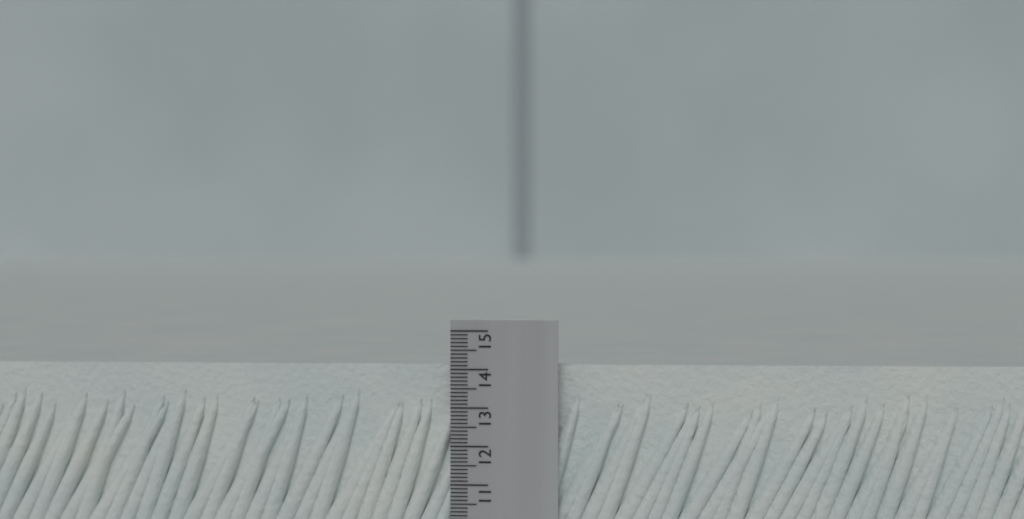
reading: 14.1 (no unit)
